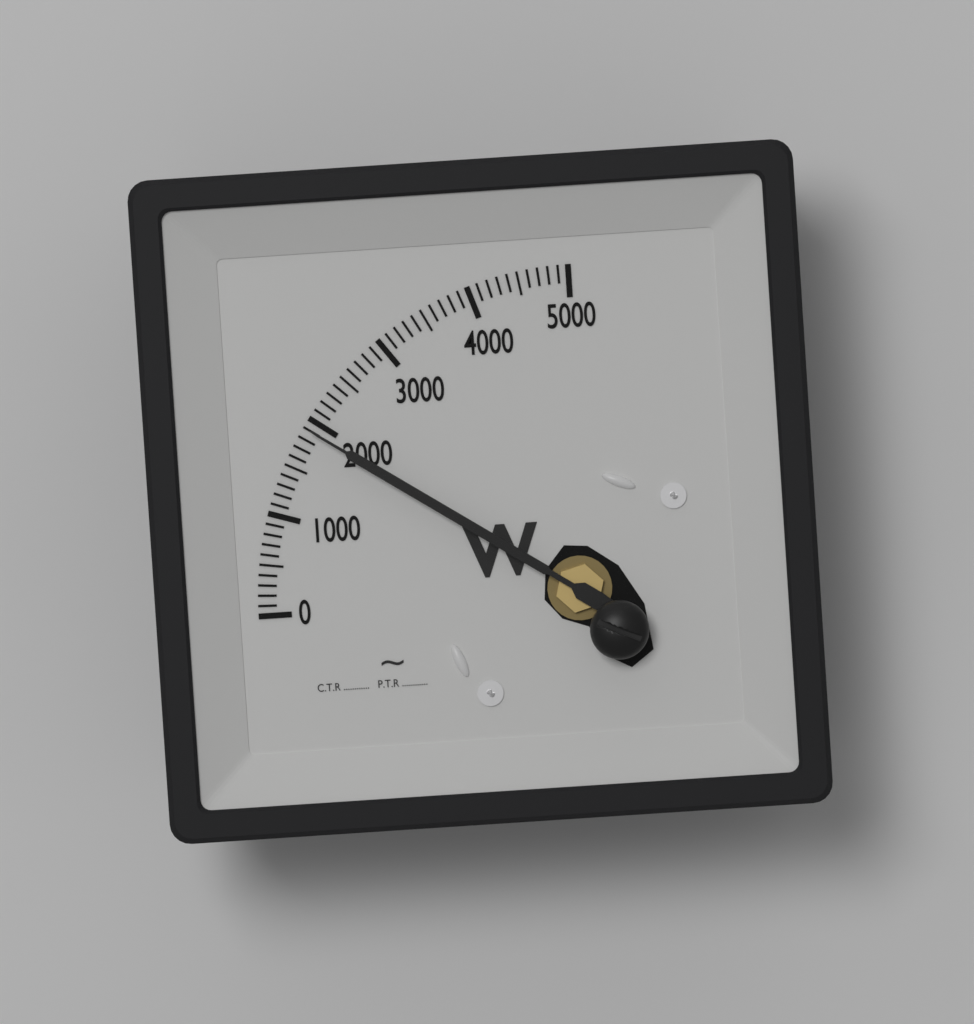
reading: 1900 W
